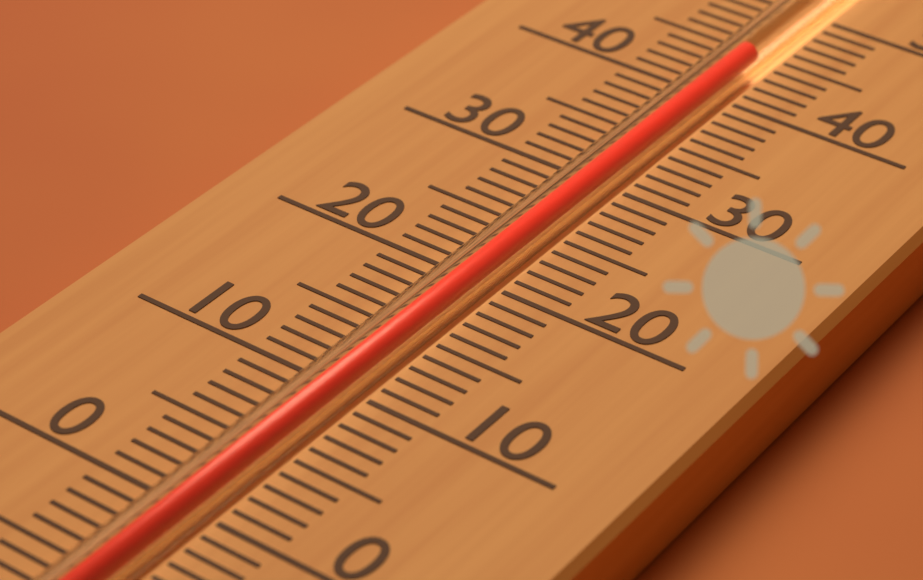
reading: 44 (no unit)
